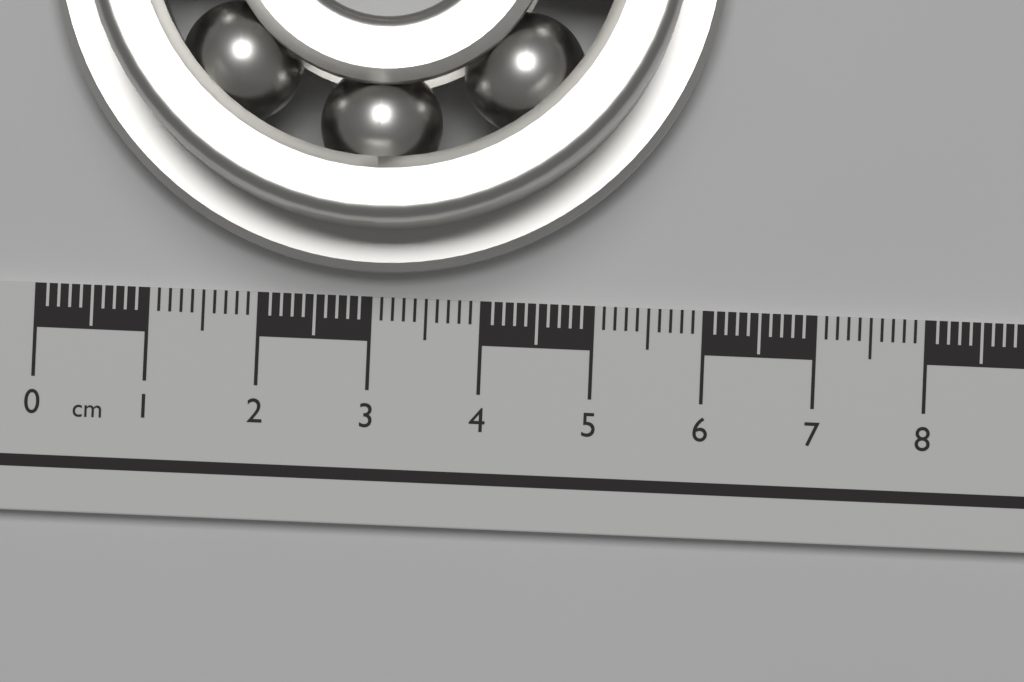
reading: 6.1 cm
